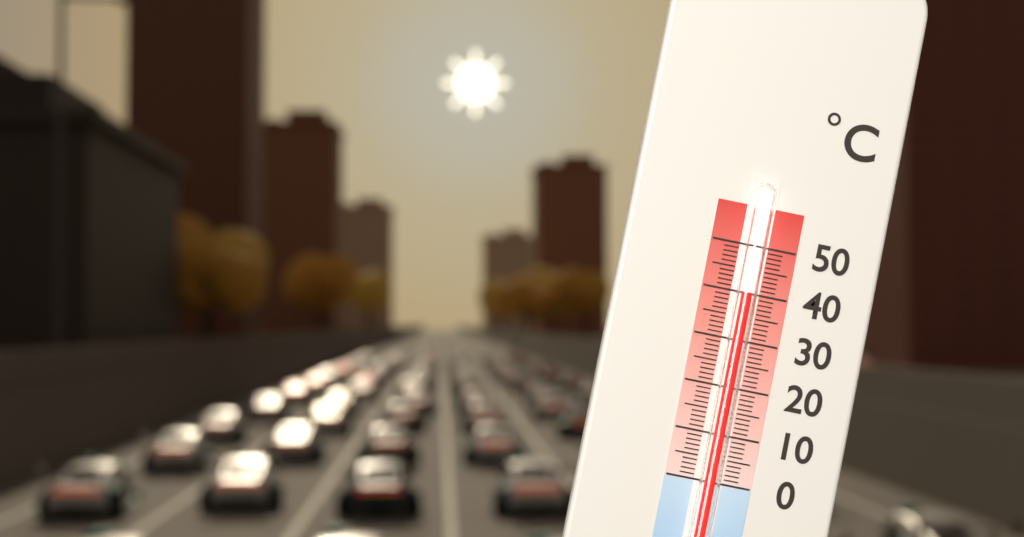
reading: 40 °C
